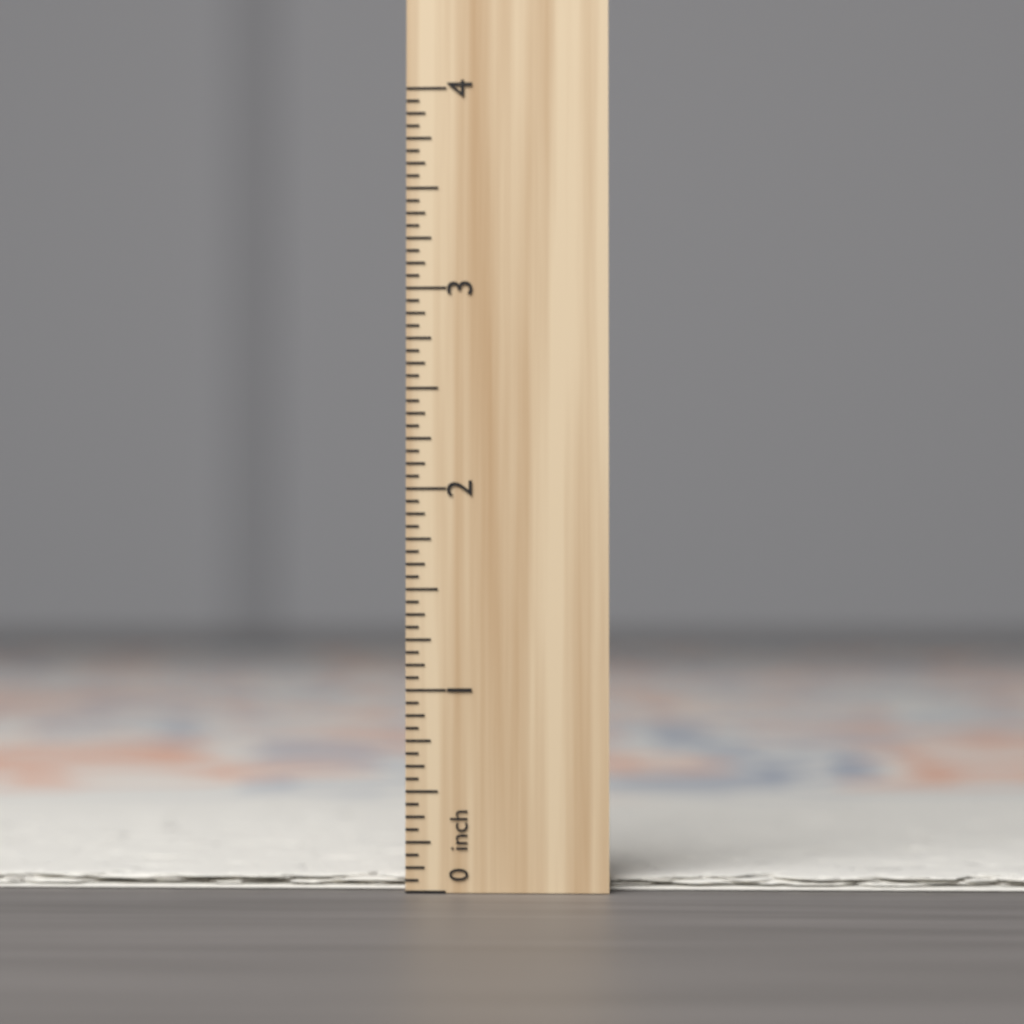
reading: 0.0625 inch
